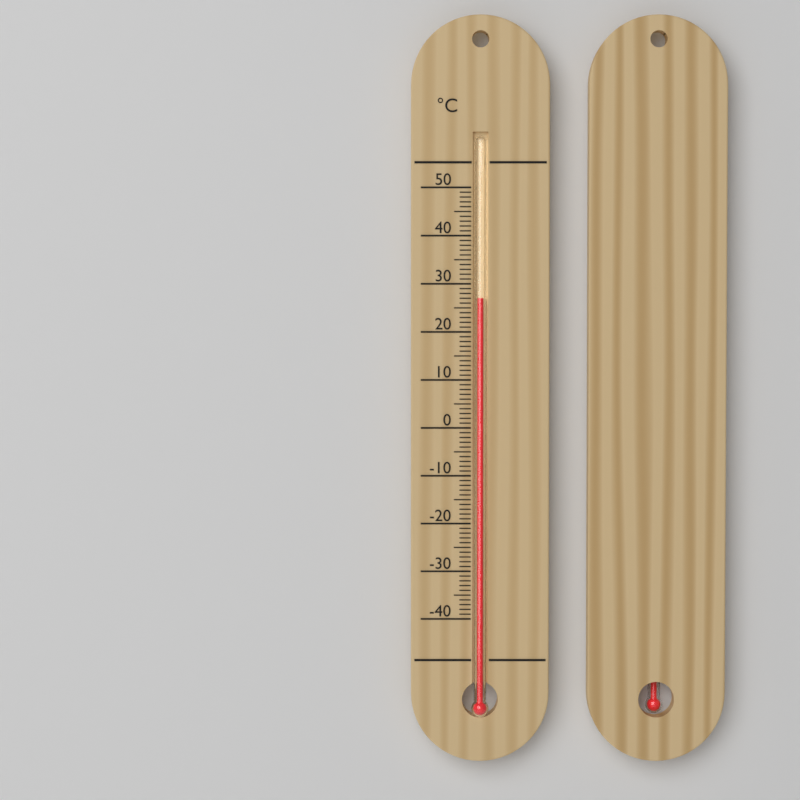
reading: 27 °C
